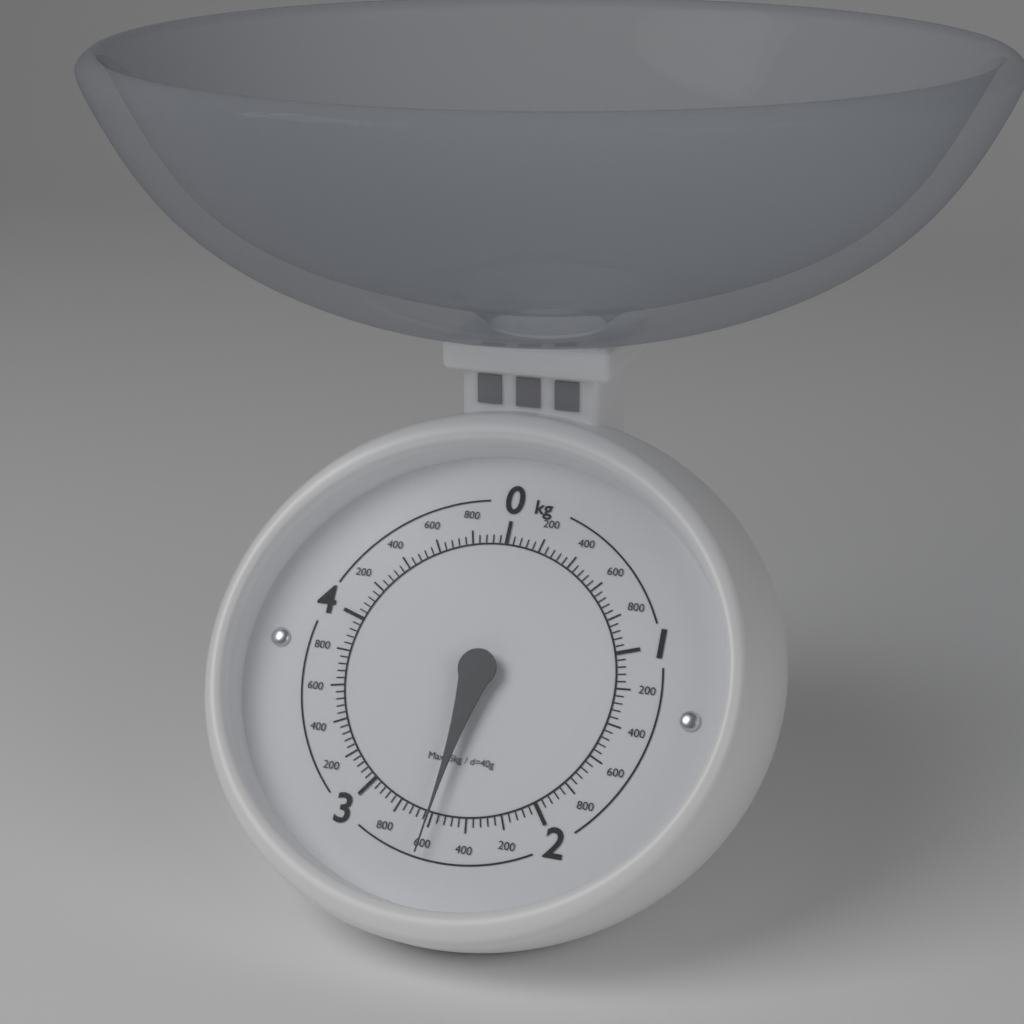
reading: 2.60 kg
